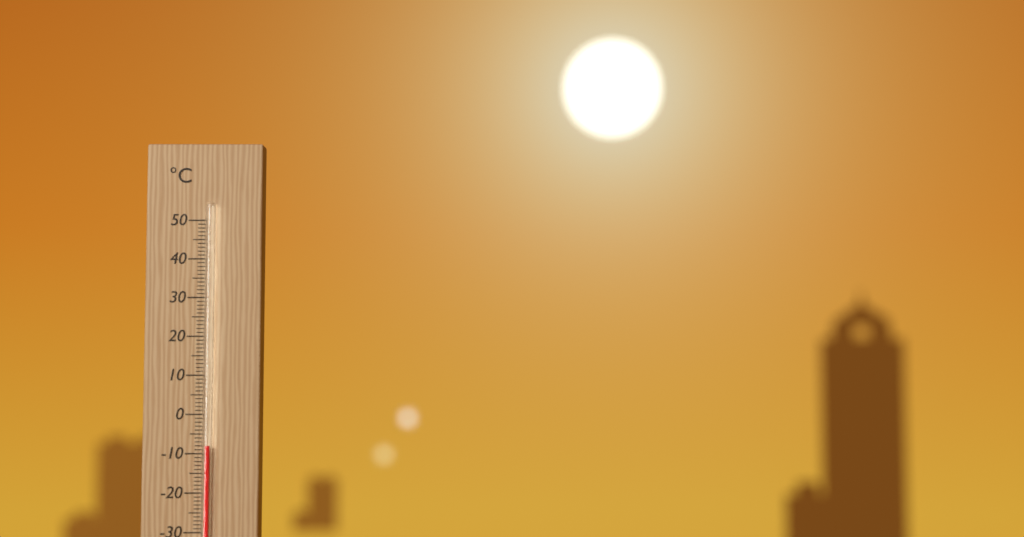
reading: -8 °C
